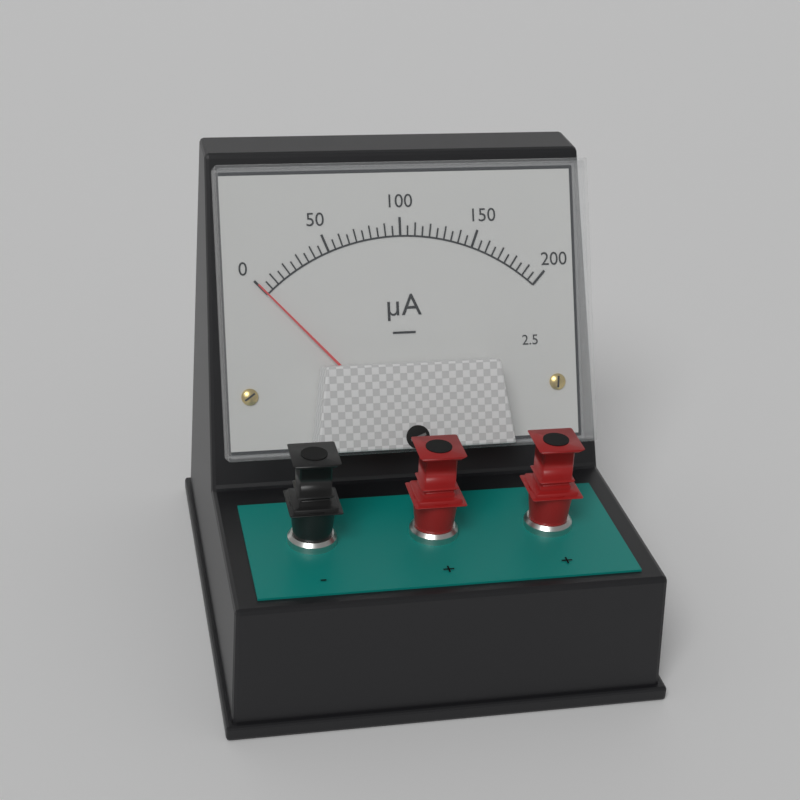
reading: 0 µA
